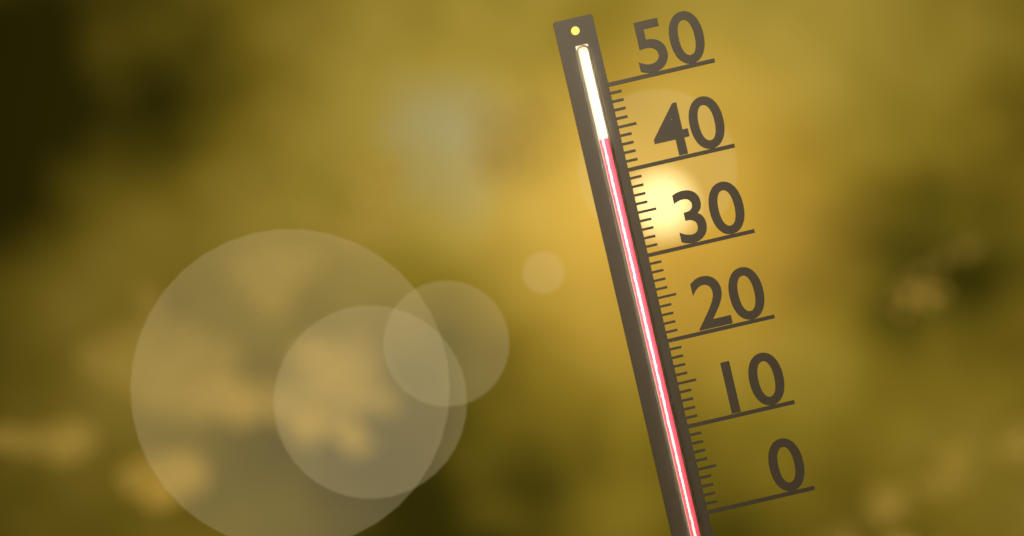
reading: 44 (no unit)
